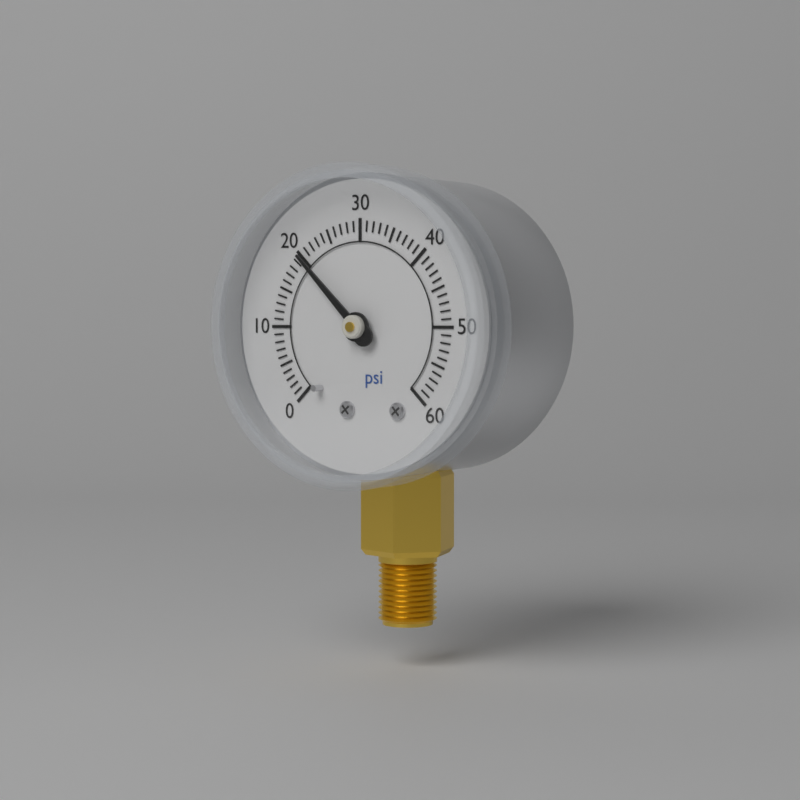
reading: 20 psi
